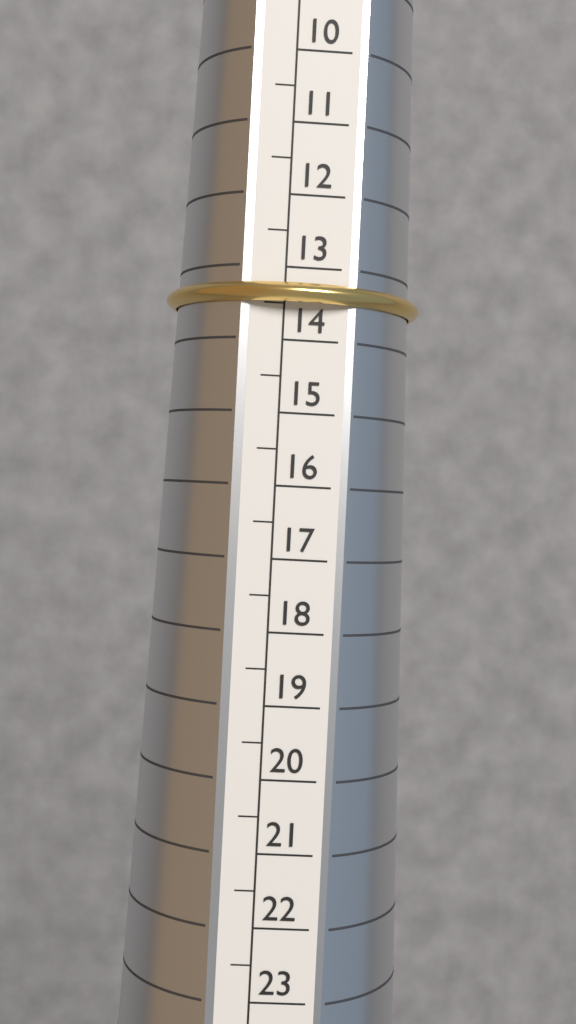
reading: 13.5 (no unit)
